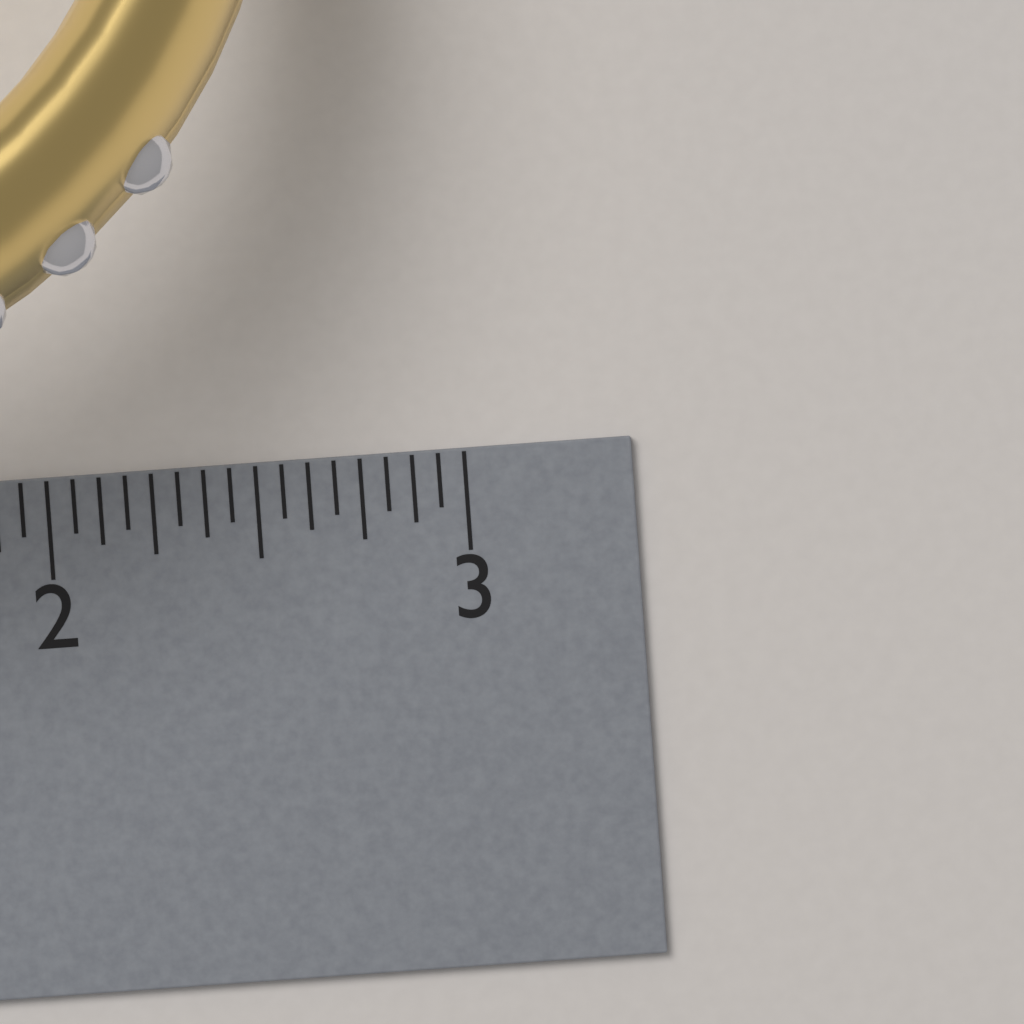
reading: 2.6875 inch
